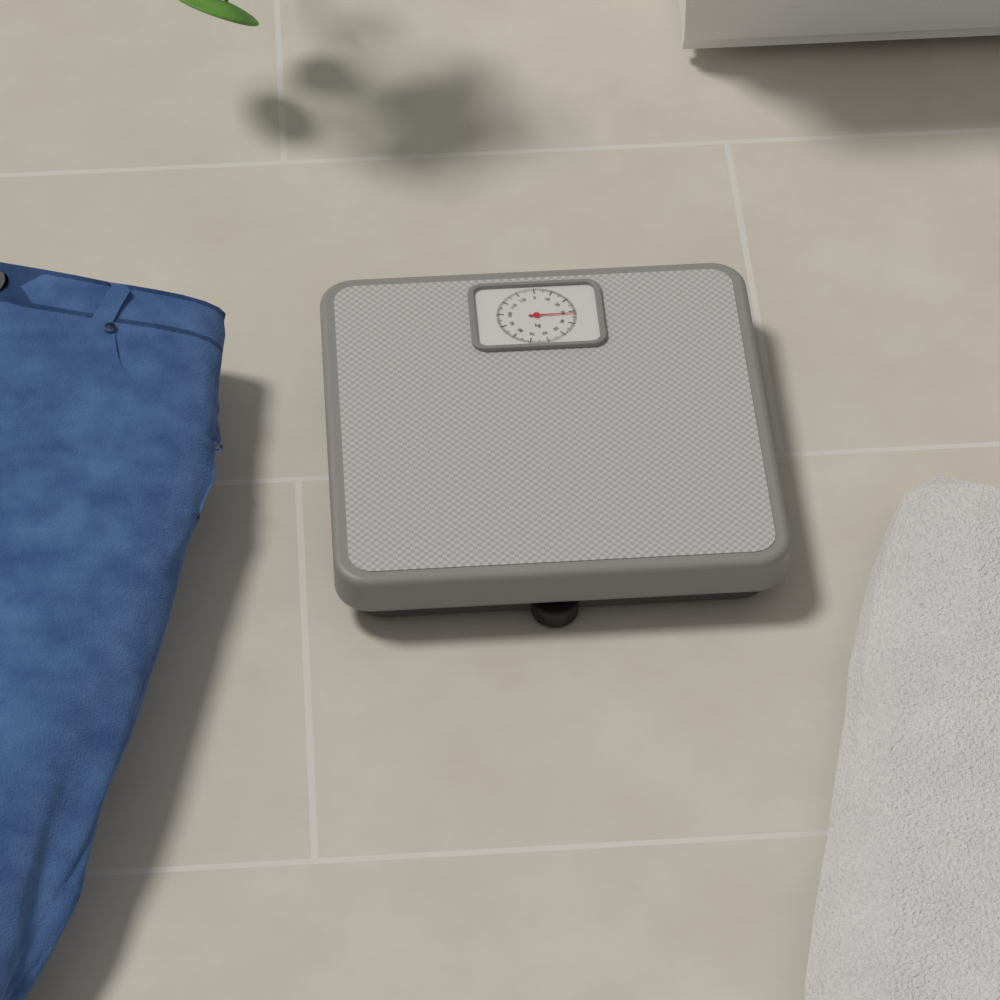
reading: 32 kg
